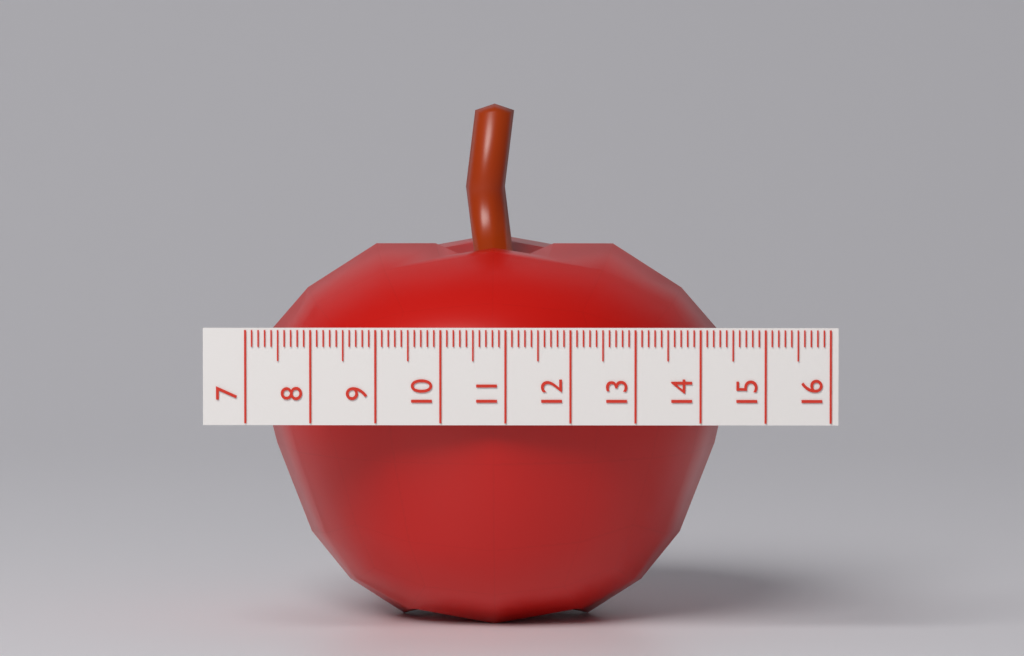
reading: 14.6 (no unit)
